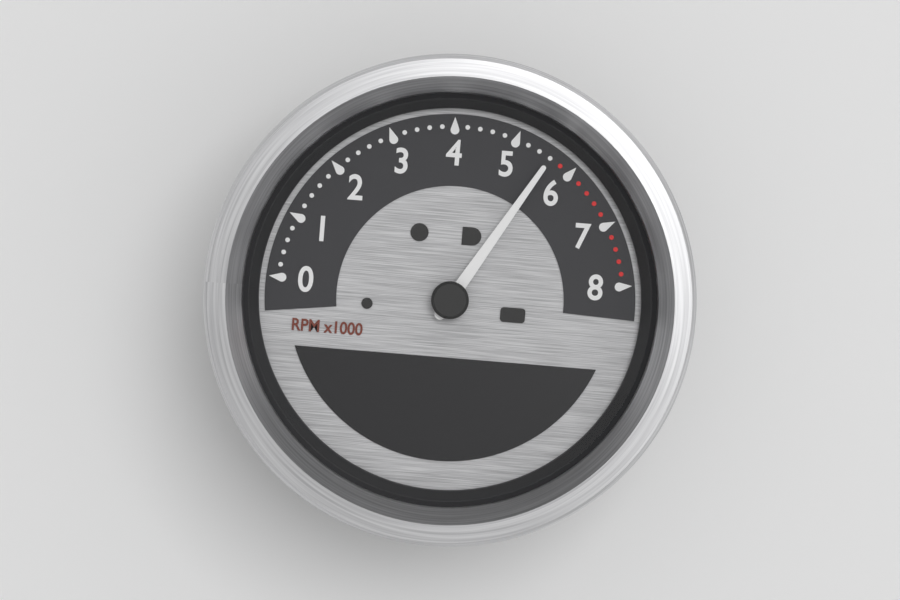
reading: 5600 RPM
